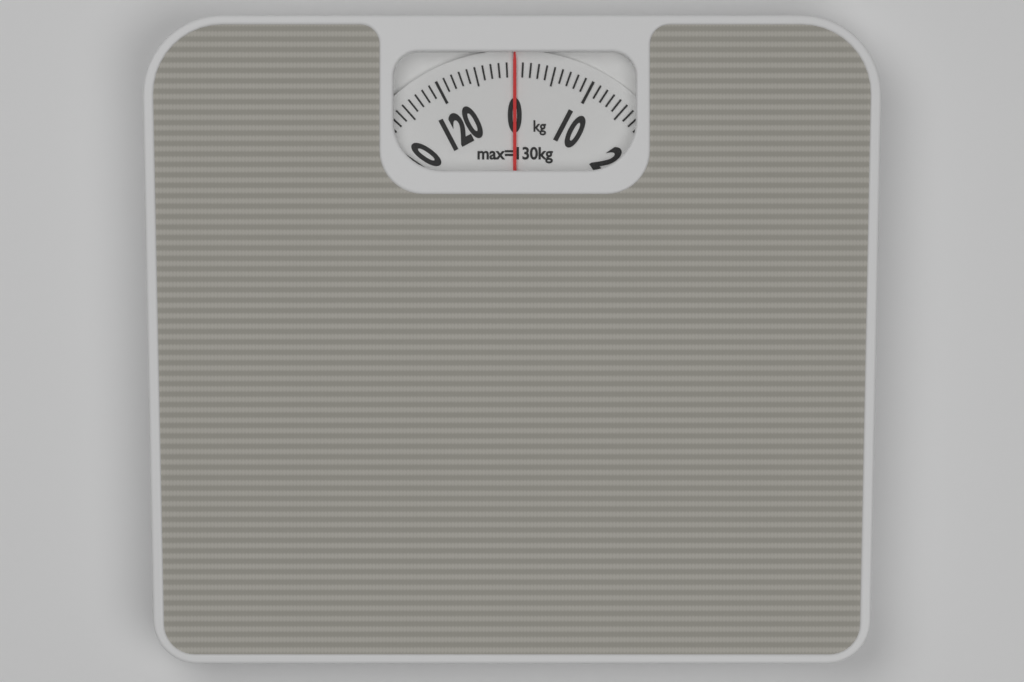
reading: 0 kg
